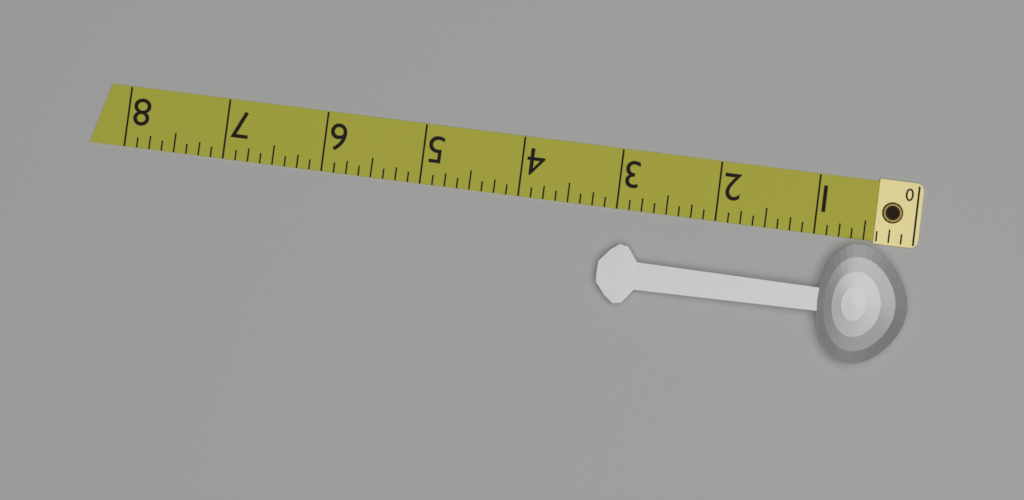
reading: 3.125 (no unit)
